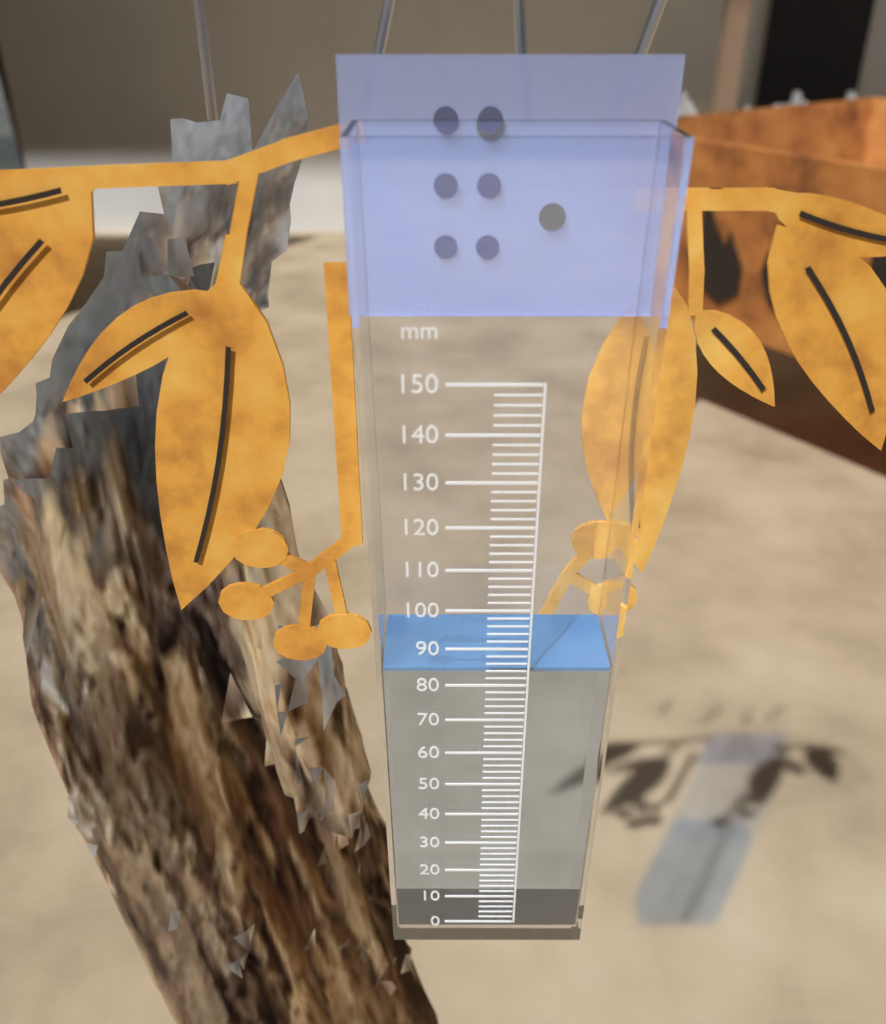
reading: 84 mm
